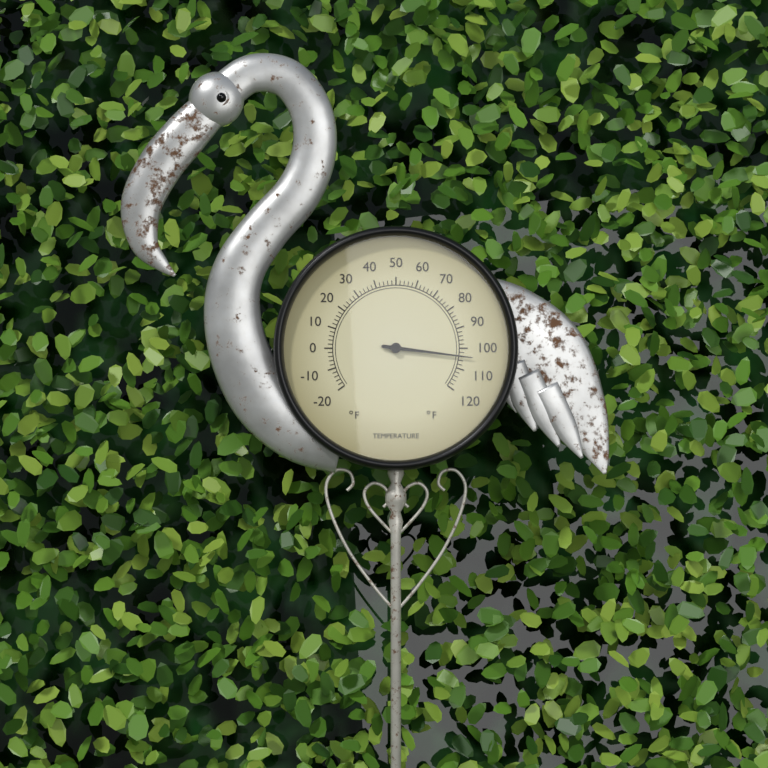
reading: 104 °F
